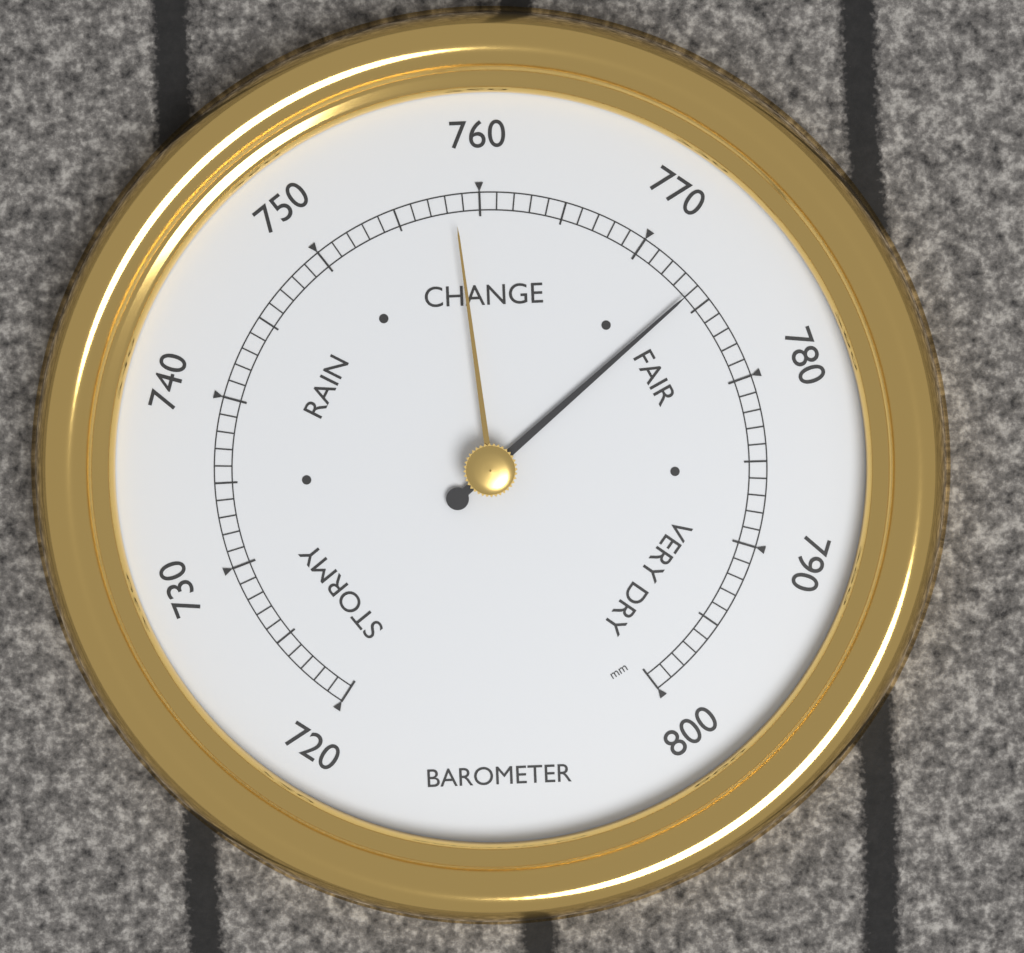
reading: 774 mm
